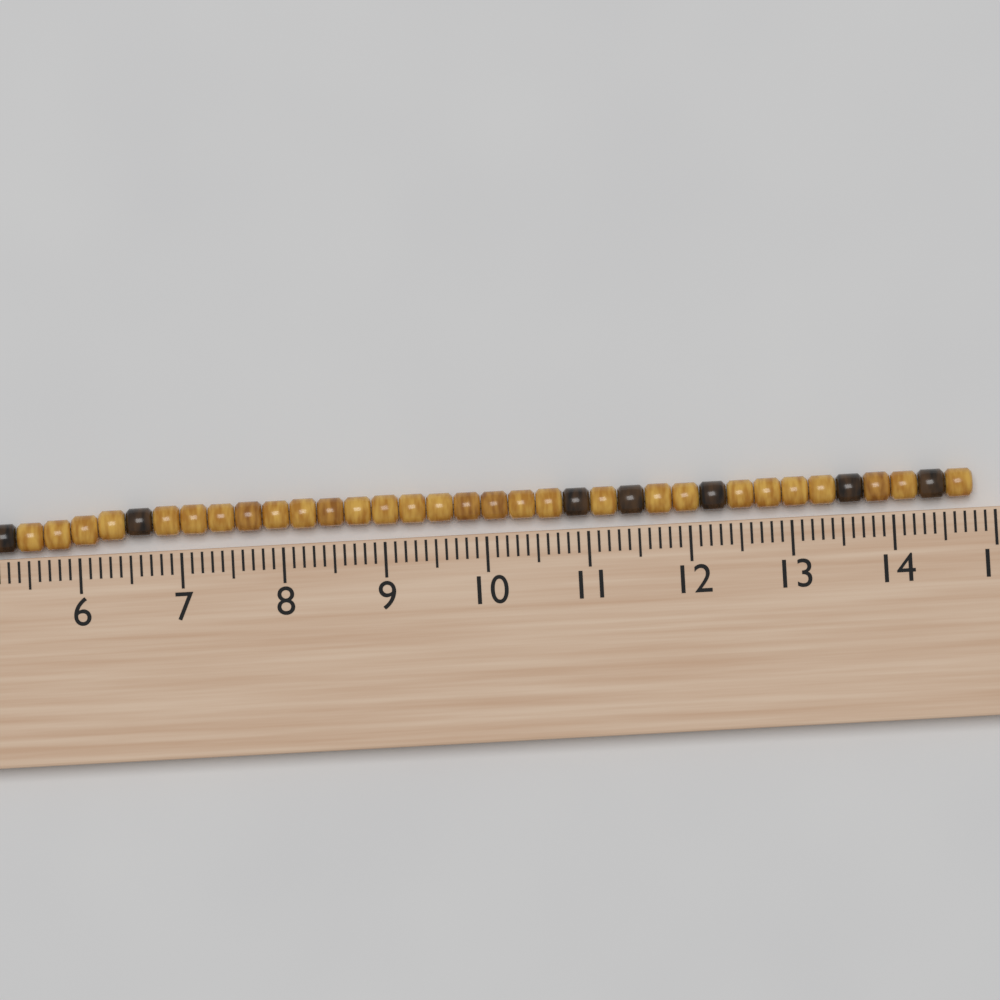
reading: 14.8 cm
